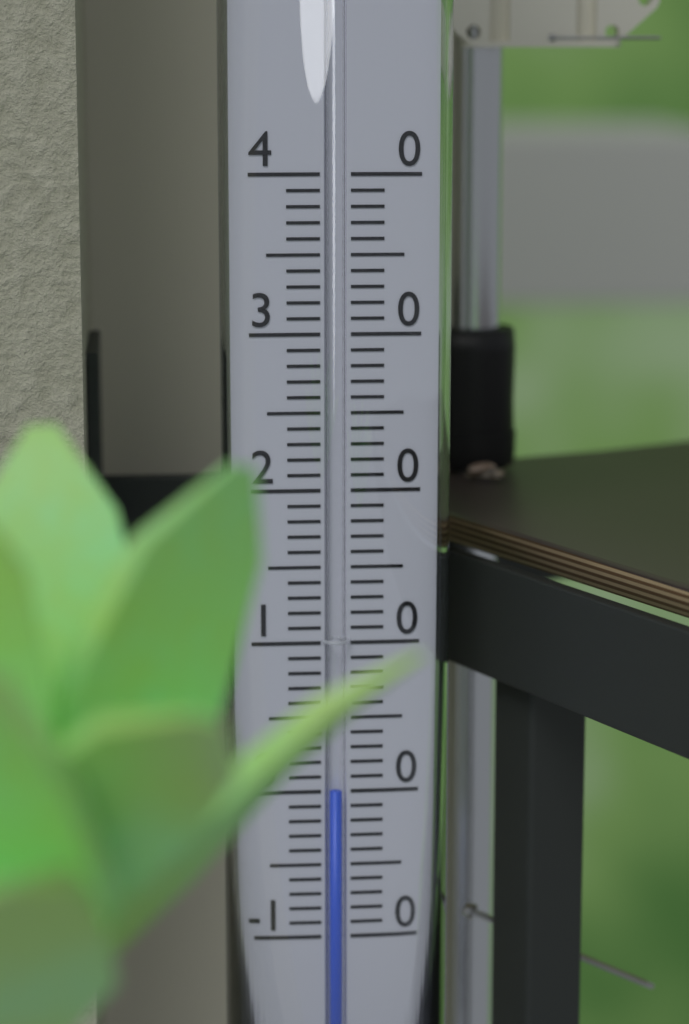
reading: 0 (no unit)
